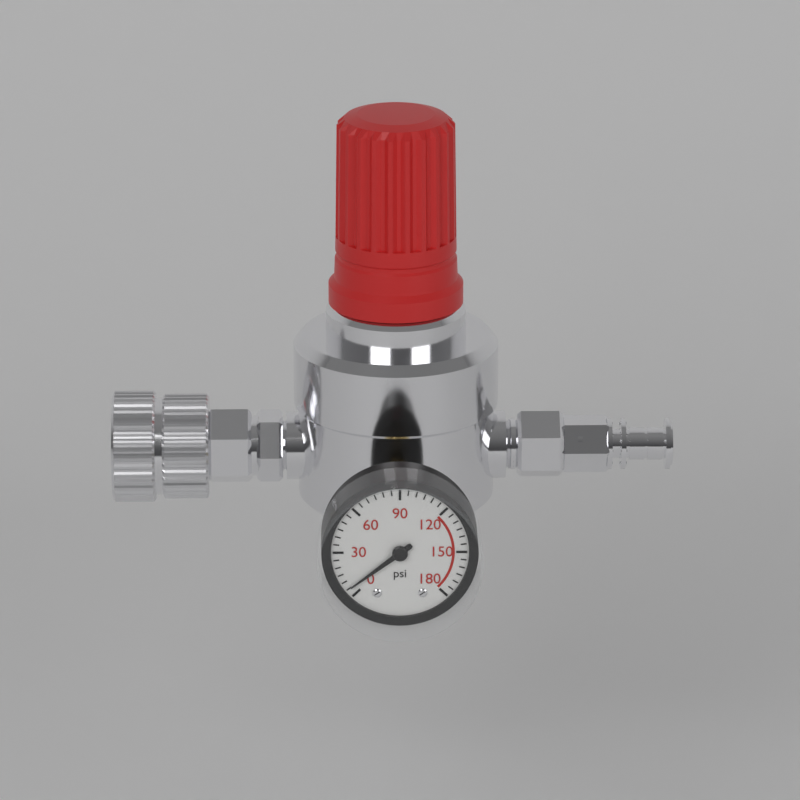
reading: 5 psi
